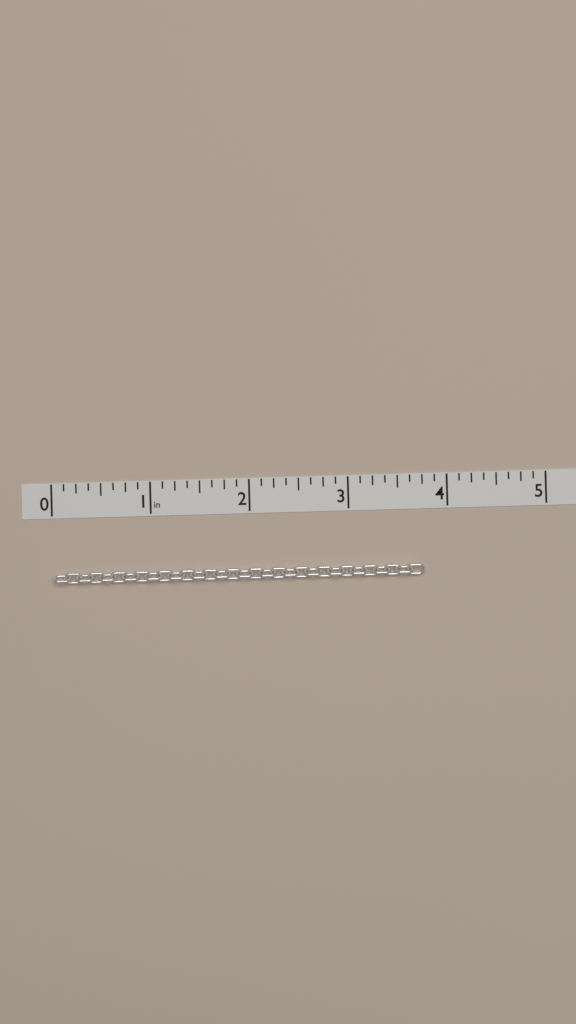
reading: 3.750 in
